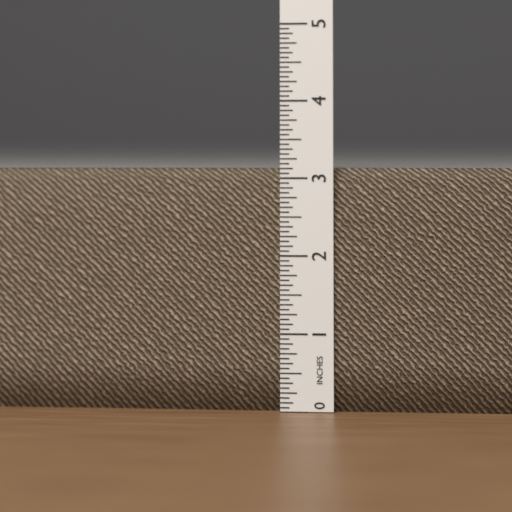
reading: 3.1250 in
